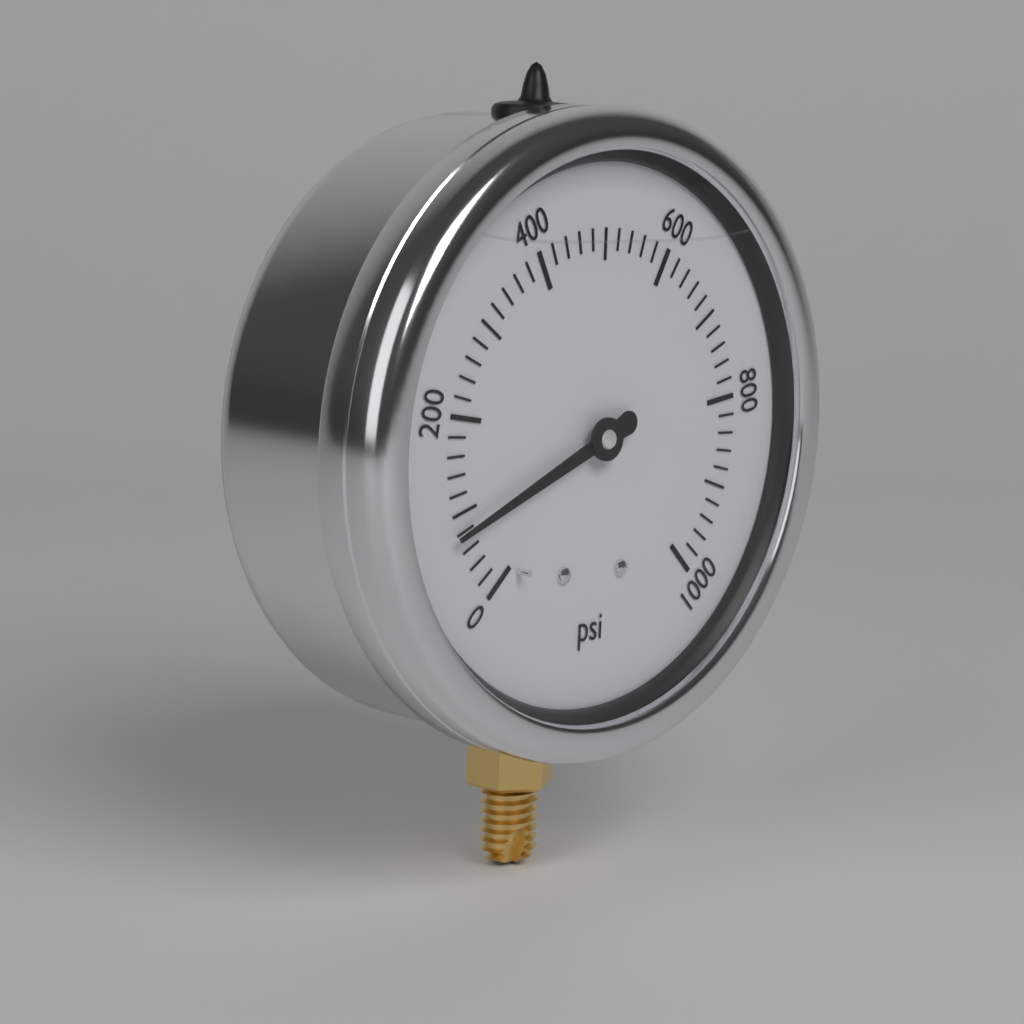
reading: 80 psi
